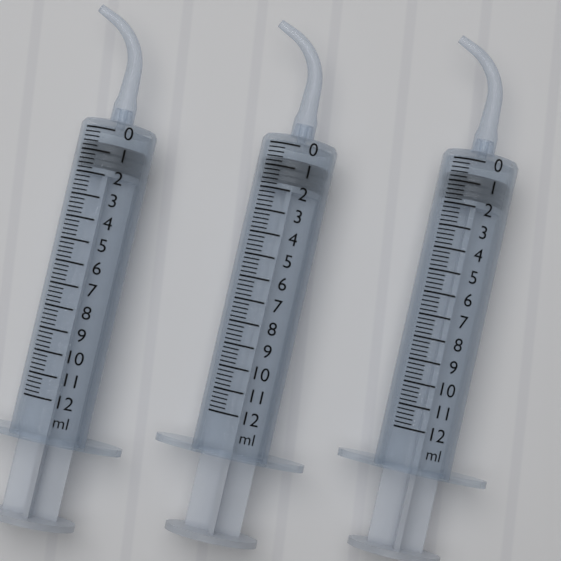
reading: 0.6 ml
